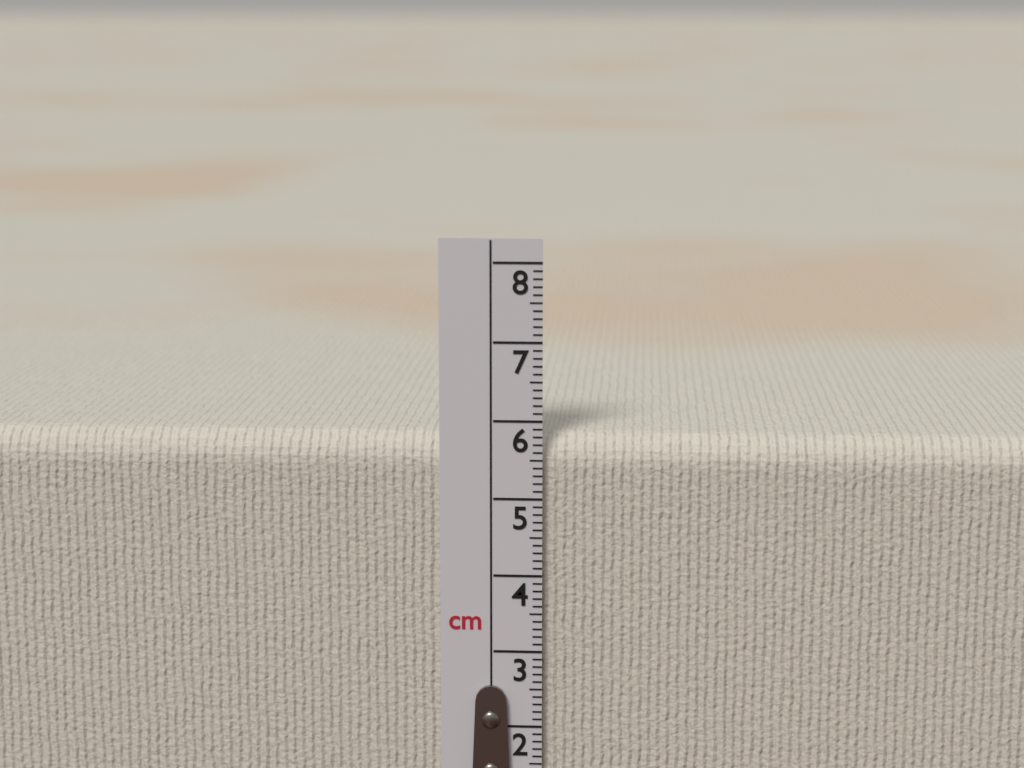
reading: 5.8 cm
